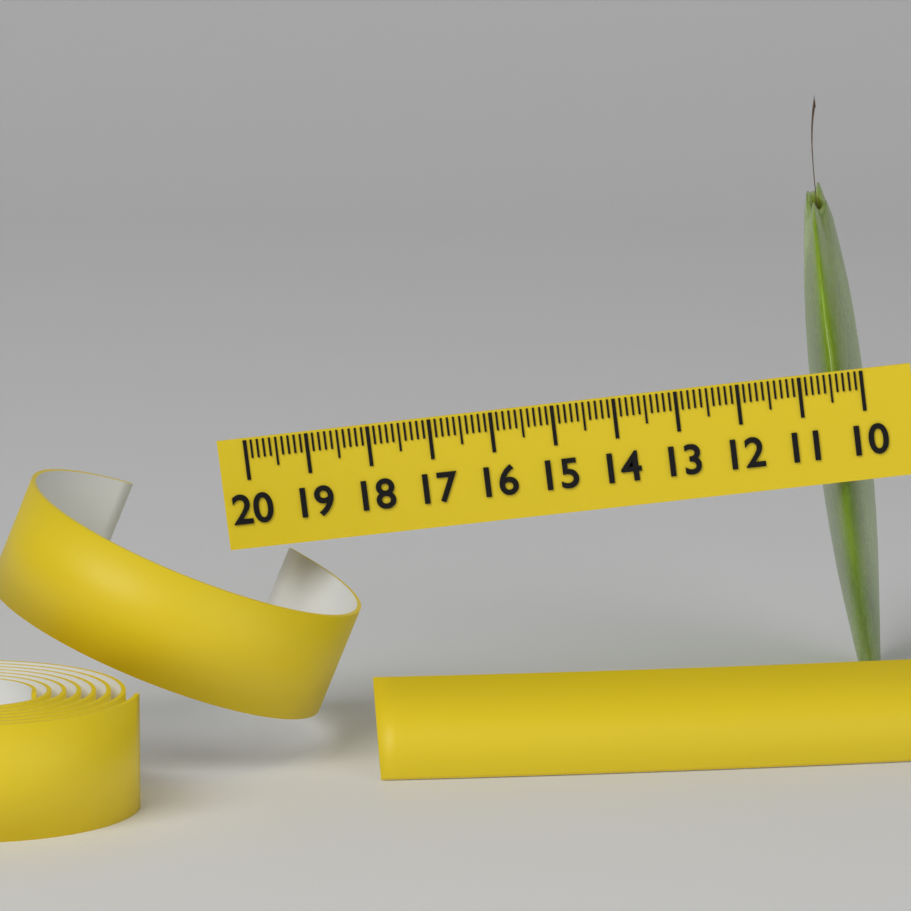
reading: 10.9 (no unit)
